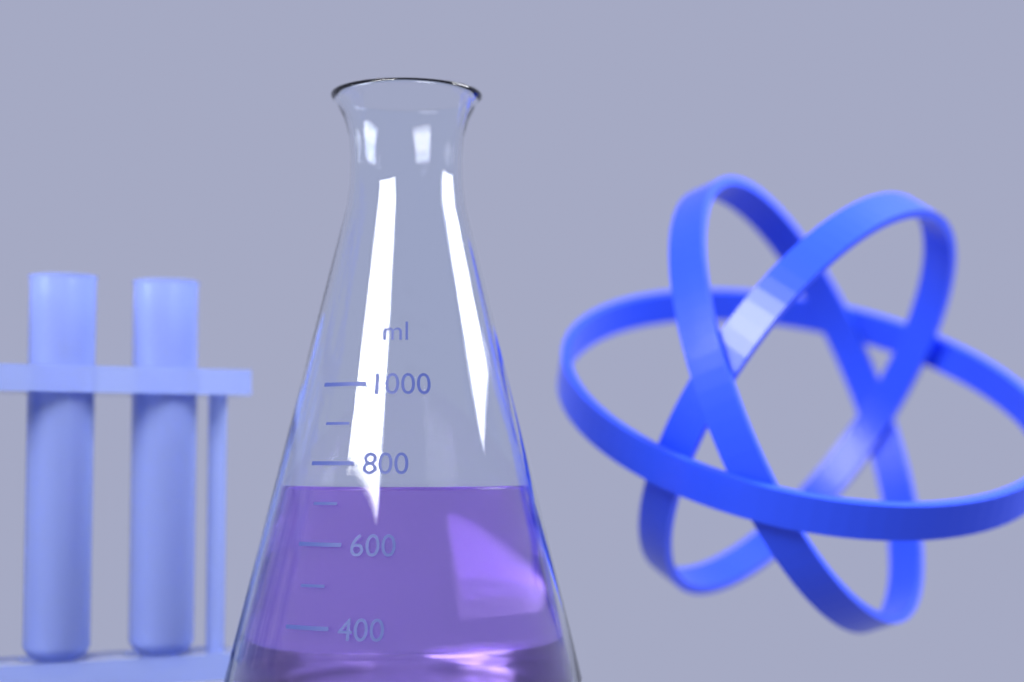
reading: 740 ml
